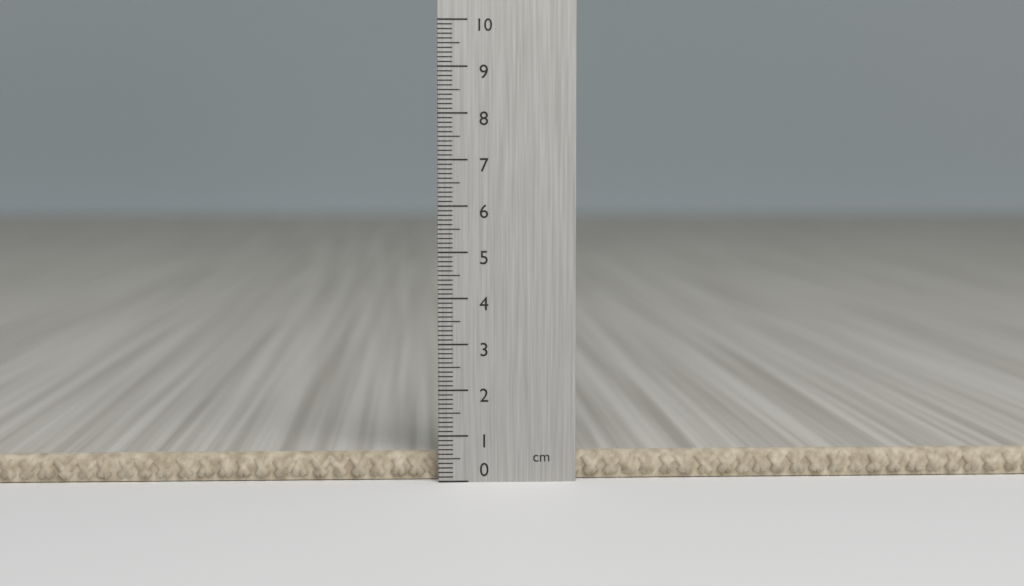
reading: 0.6 cm
